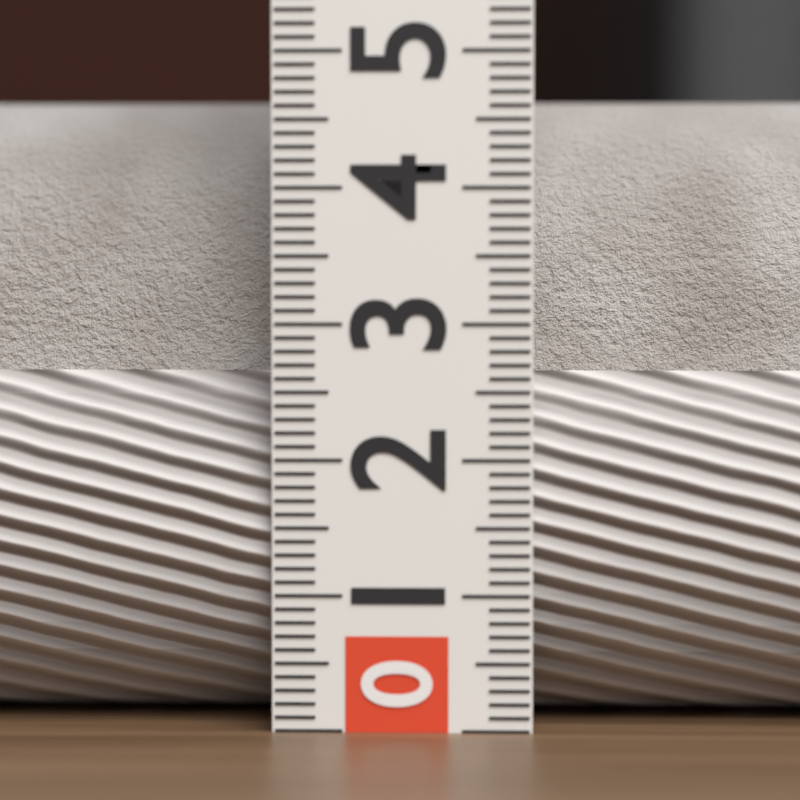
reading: 4.7 (no unit)
